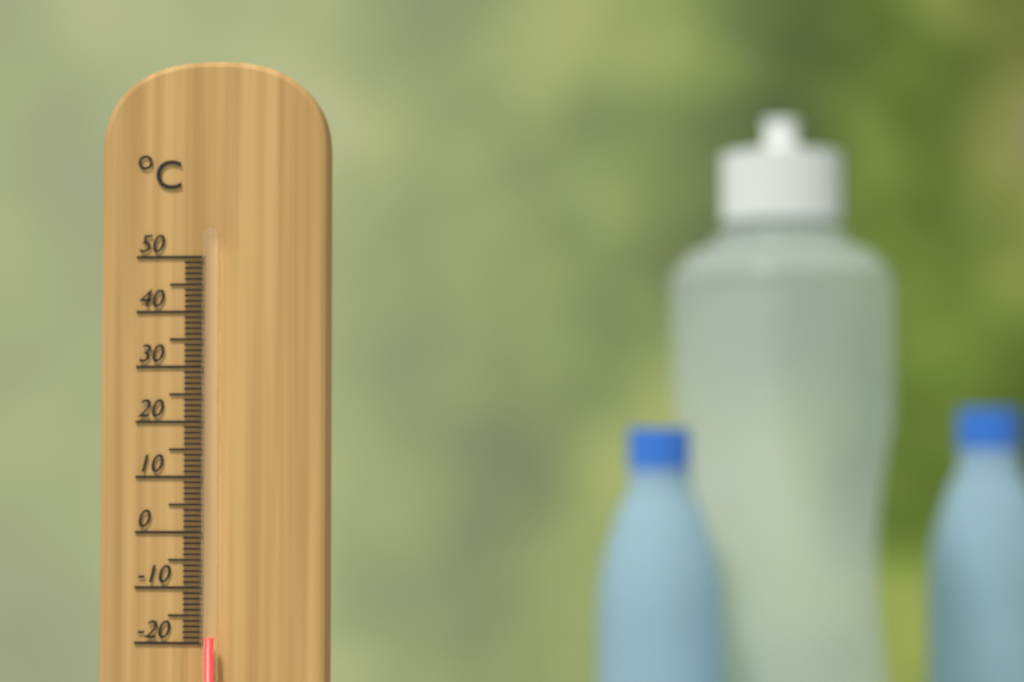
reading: -19 °C
